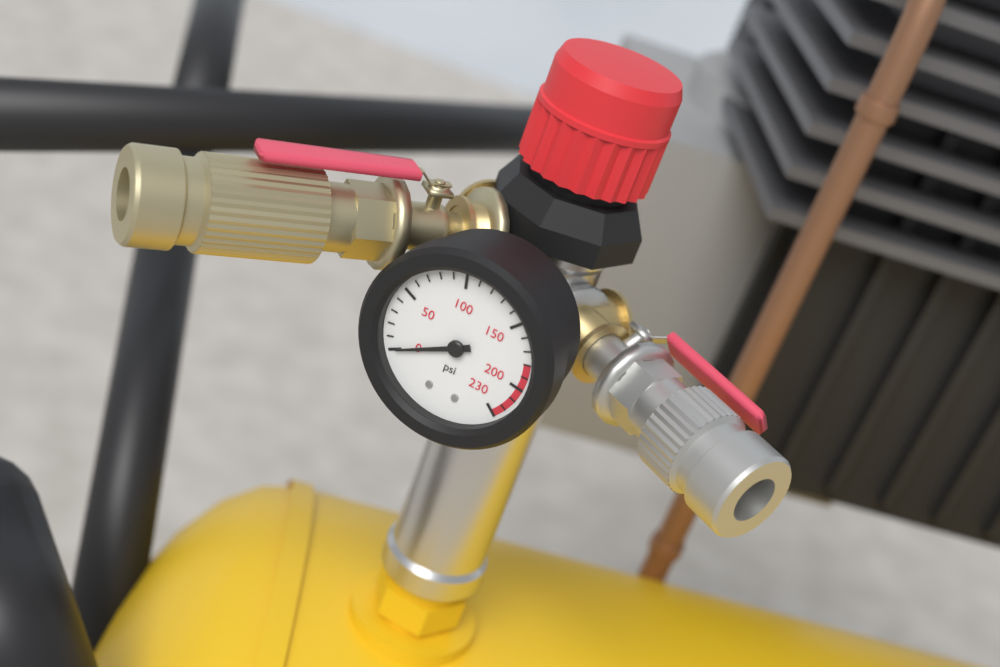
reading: 0 psi
